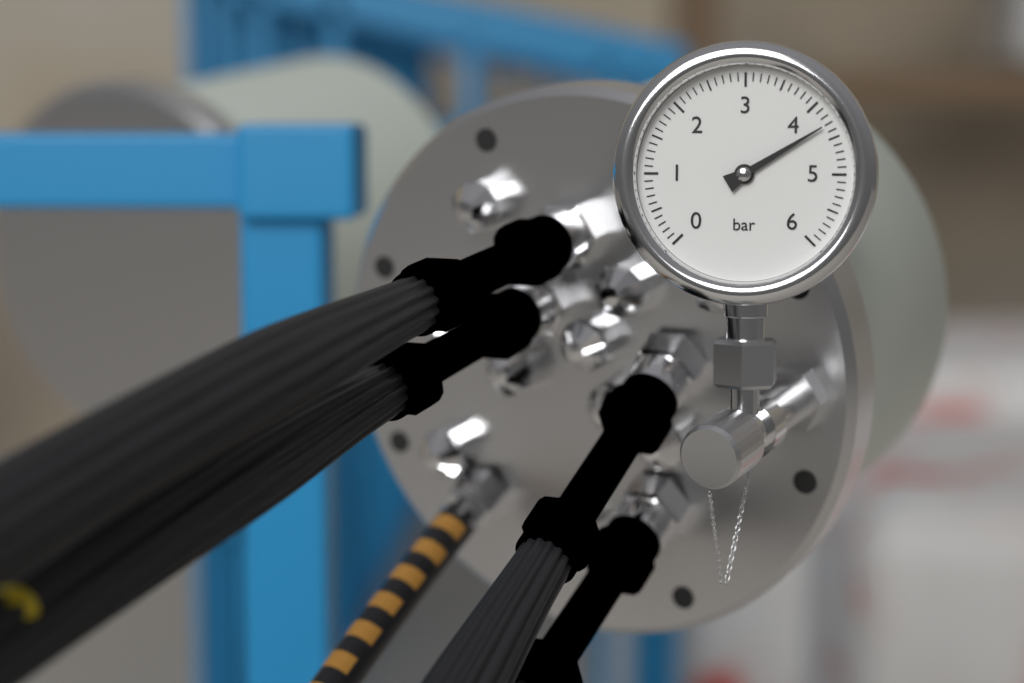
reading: 4.3 bar
